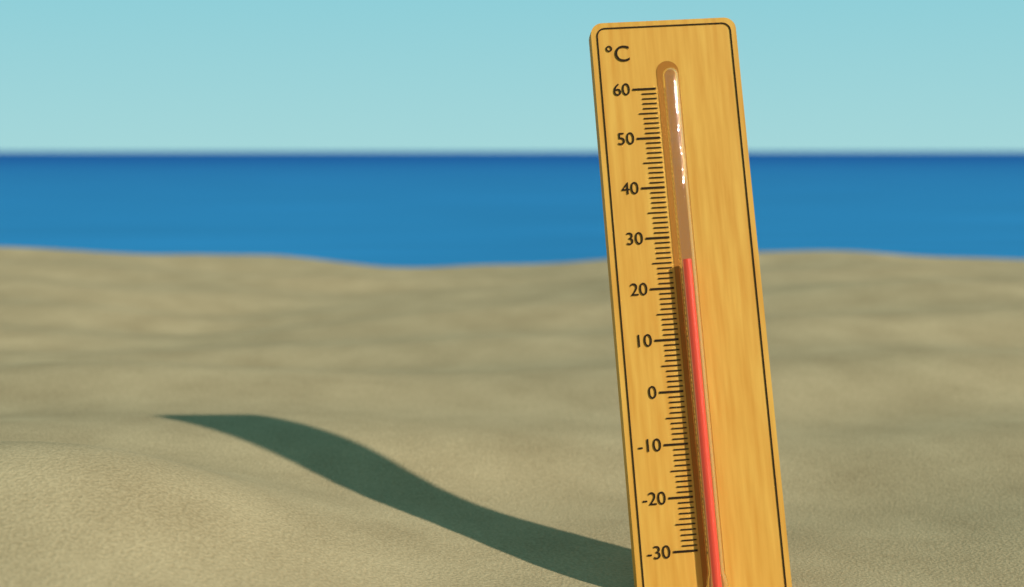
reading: 25 °C
